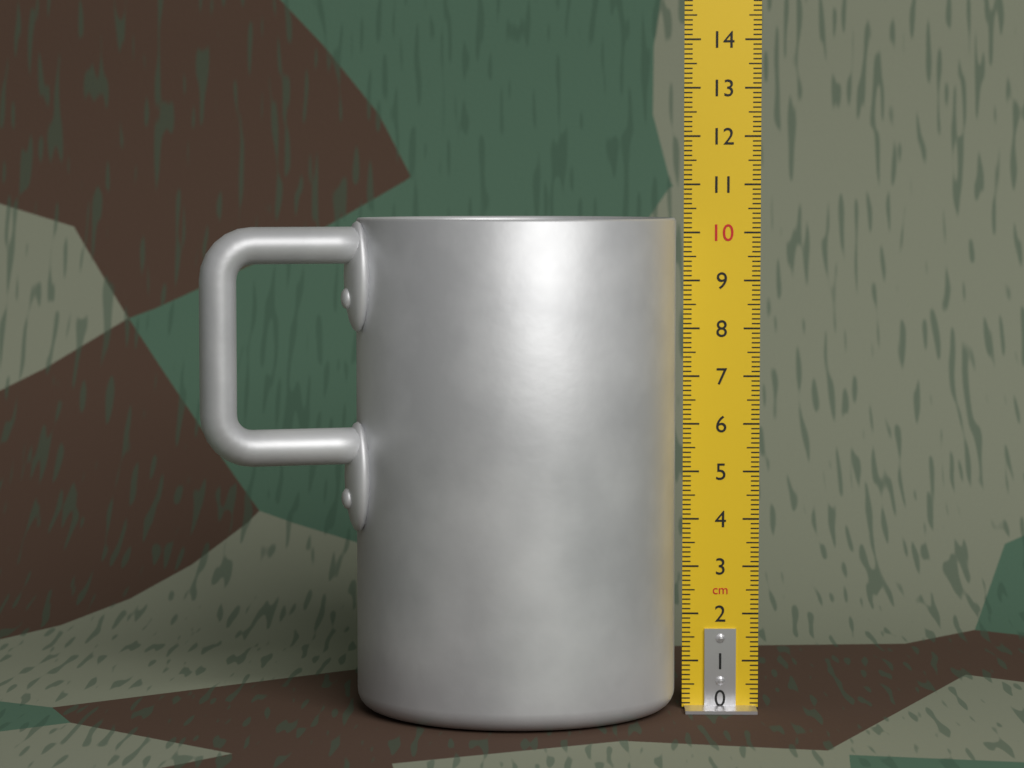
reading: 10.3 cm
